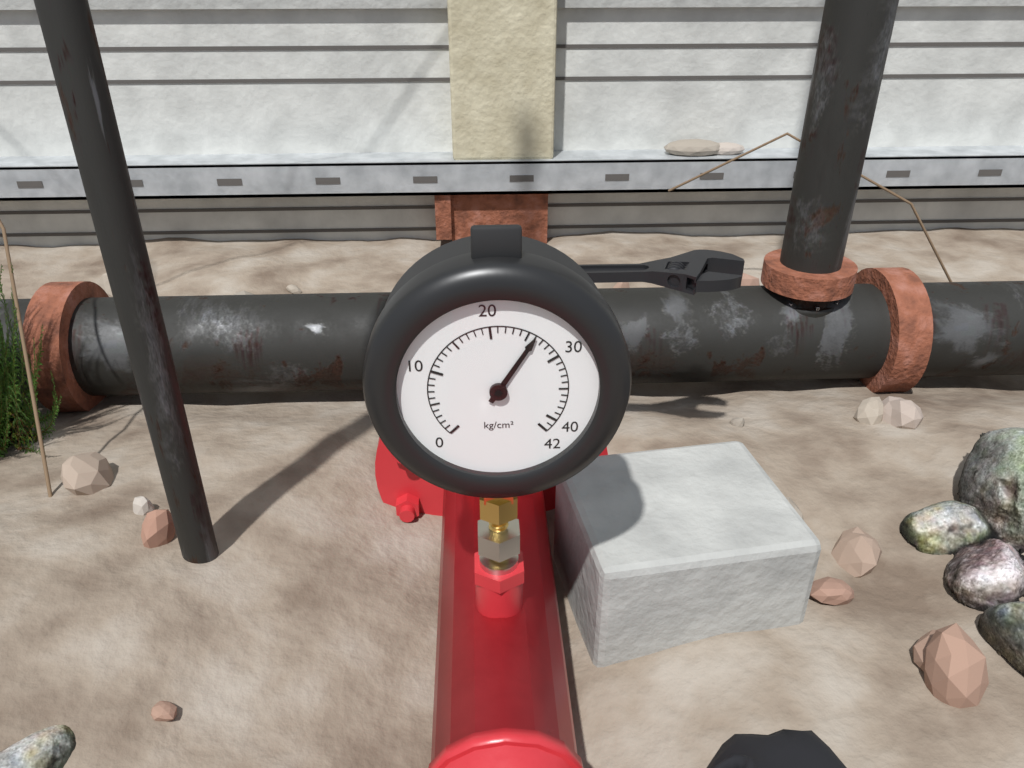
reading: 26 kg/cm²
